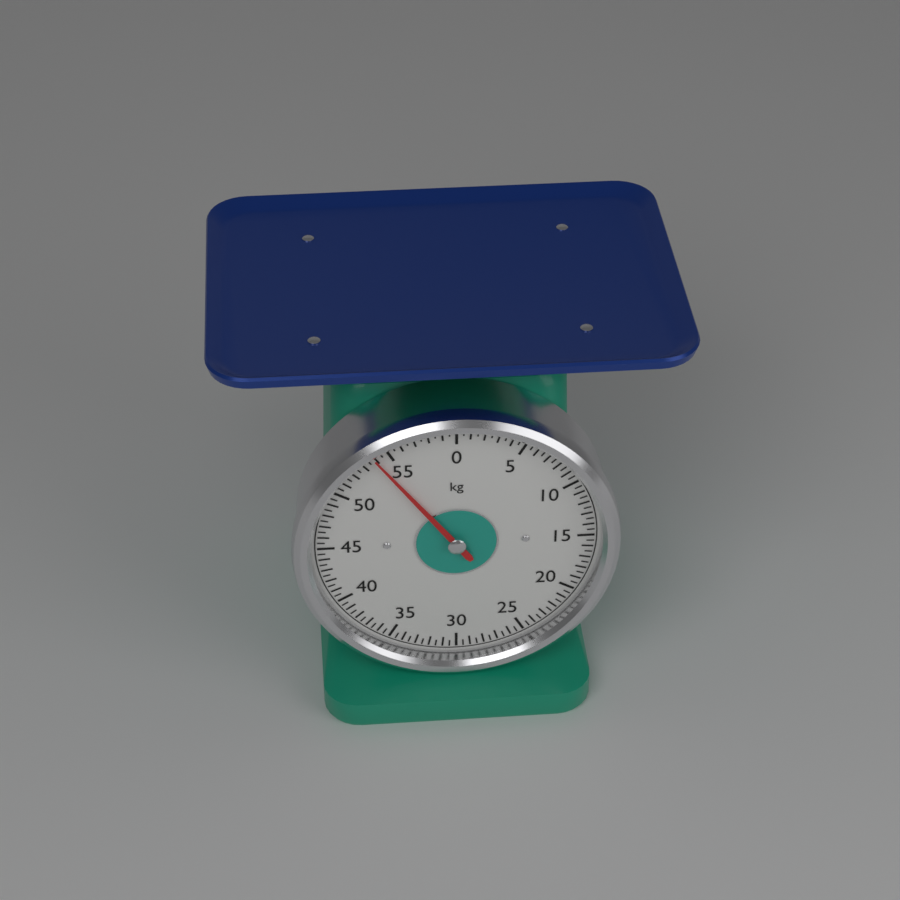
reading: 54.0 kg
